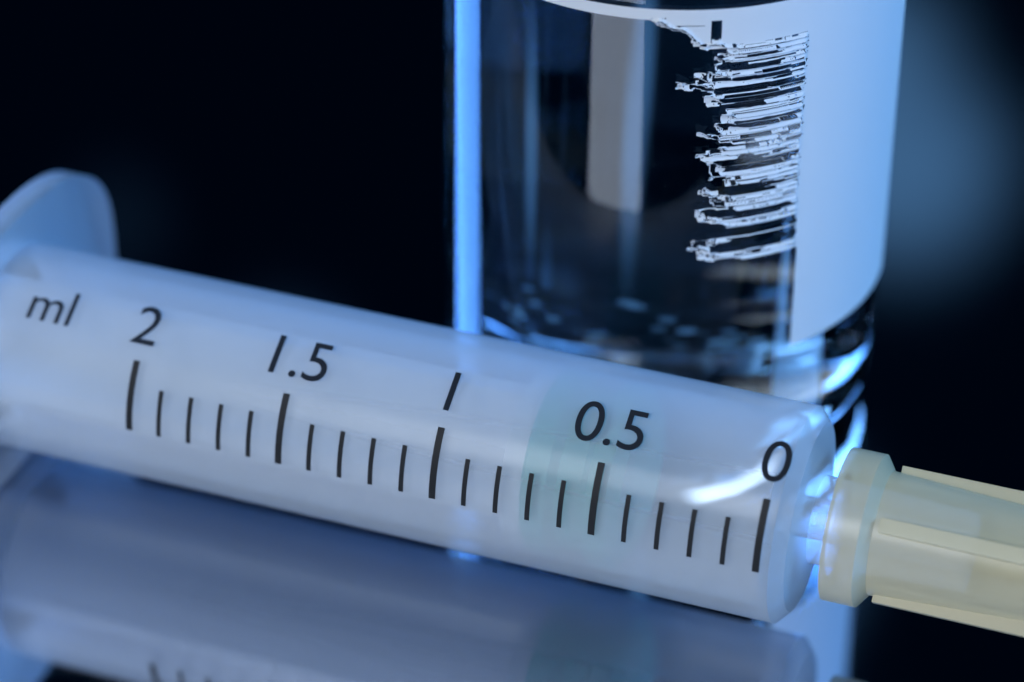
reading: 0.45 ml
